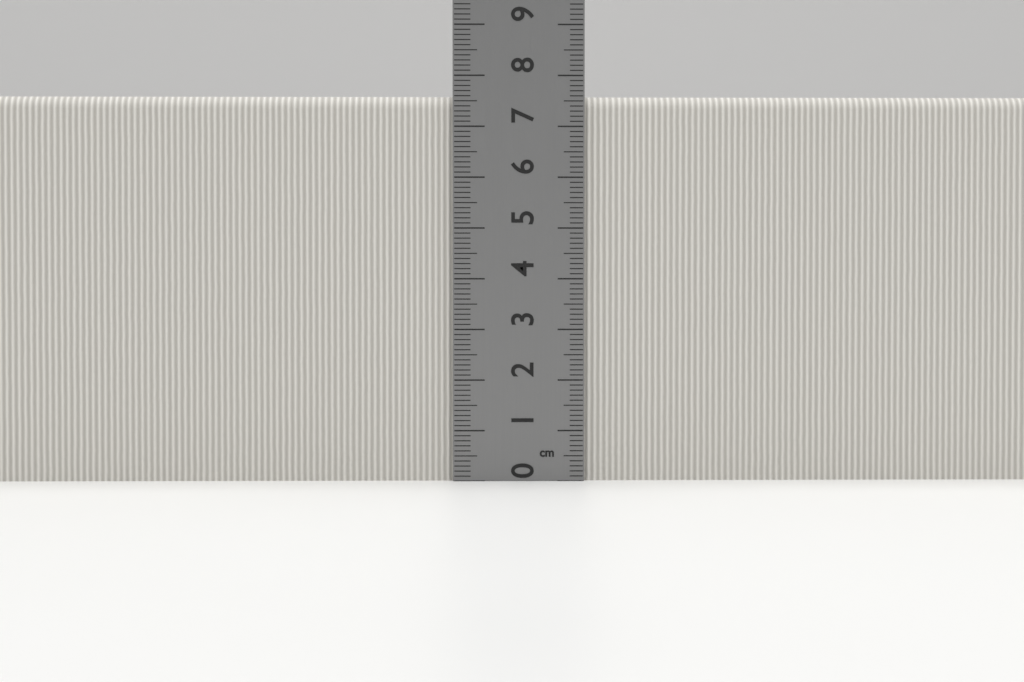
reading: 7.6 cm
